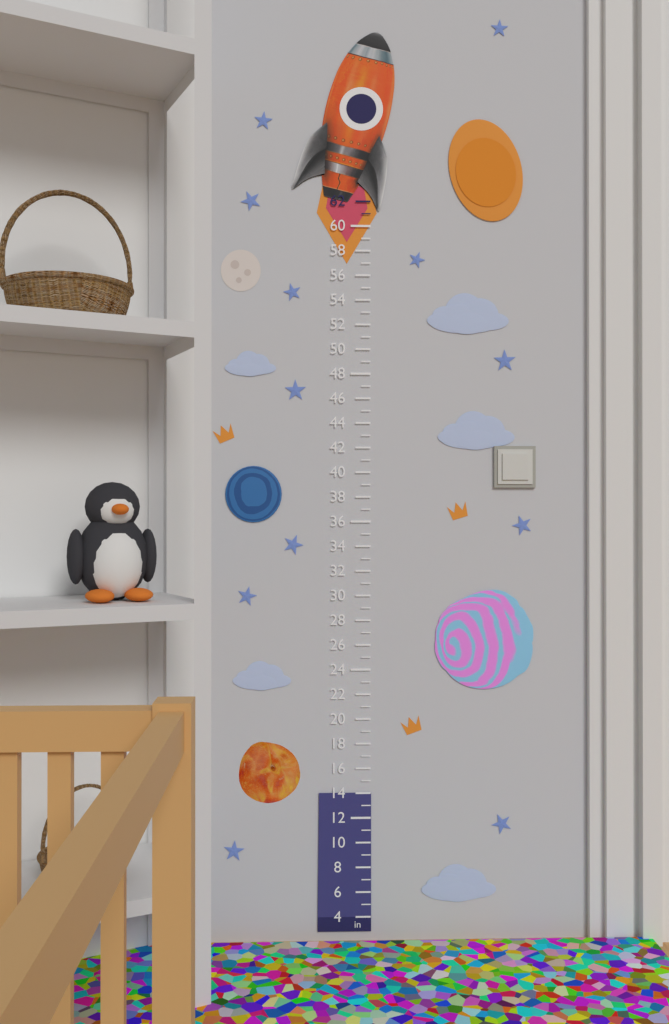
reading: 14 in
